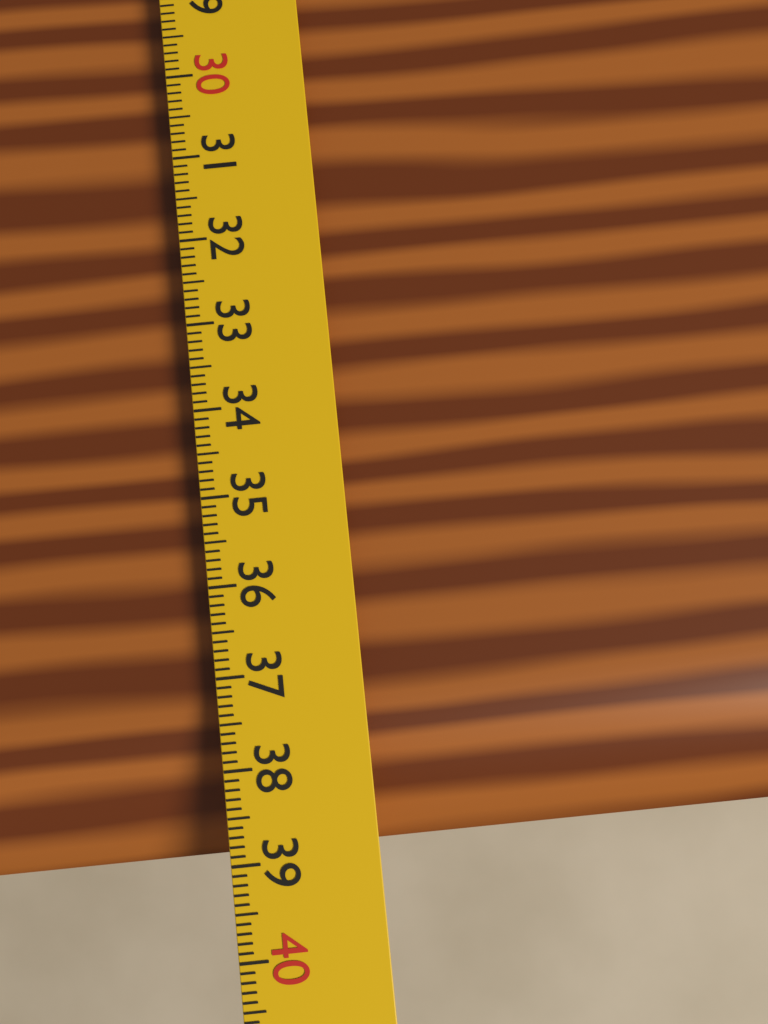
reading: 39.0 cm
